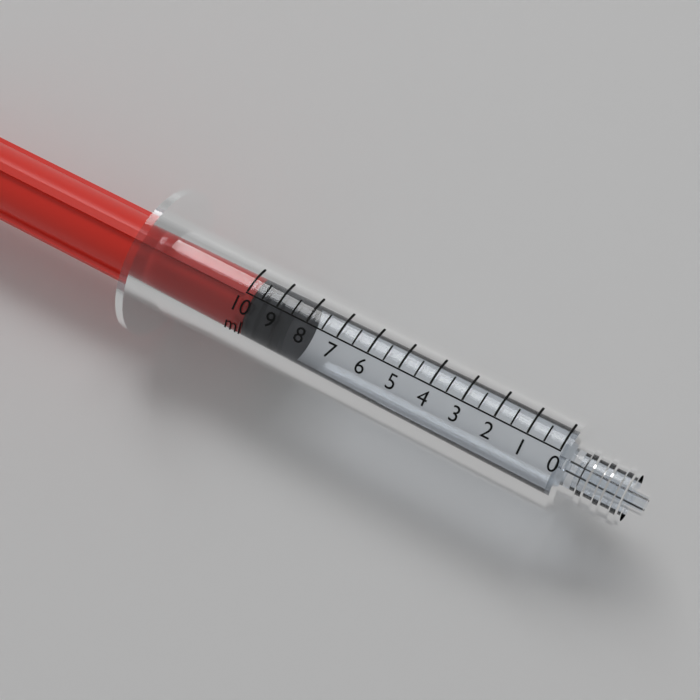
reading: 8.5 ml
